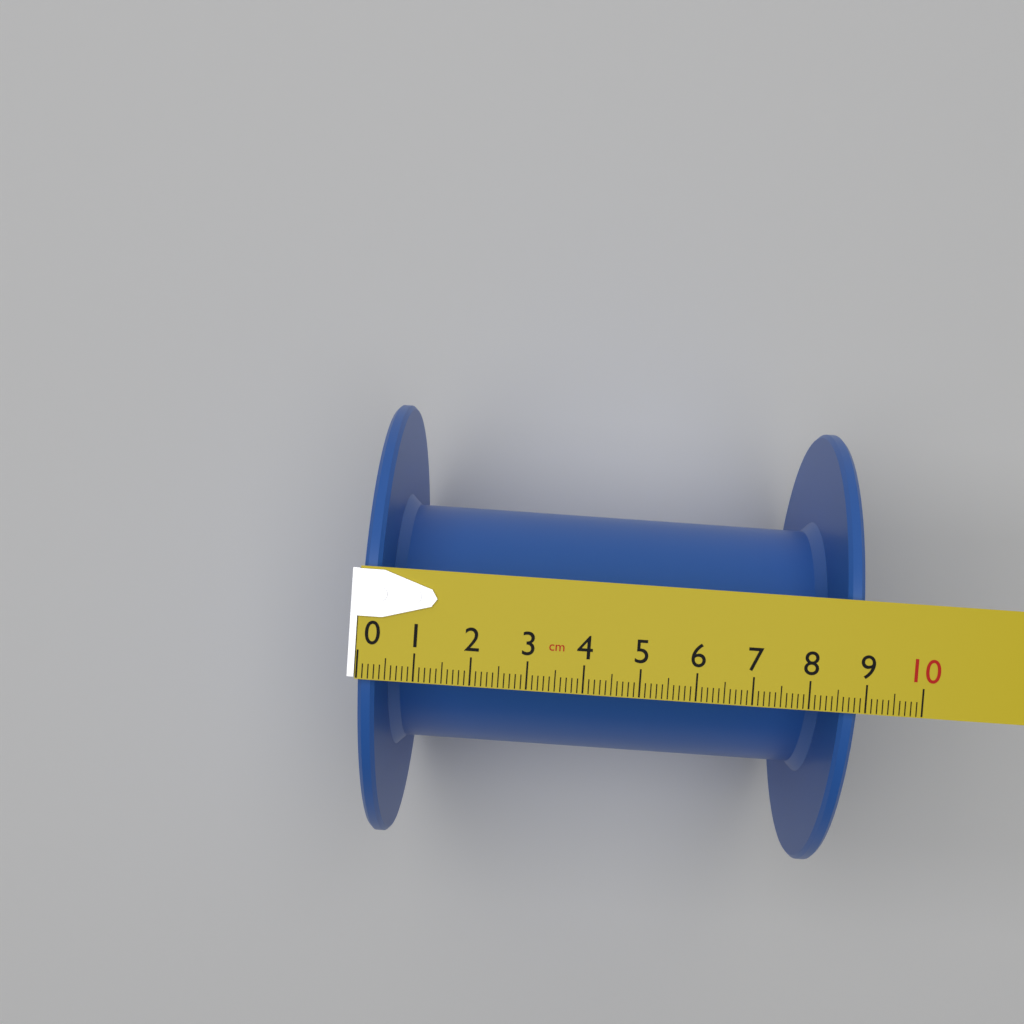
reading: 8.9 cm
